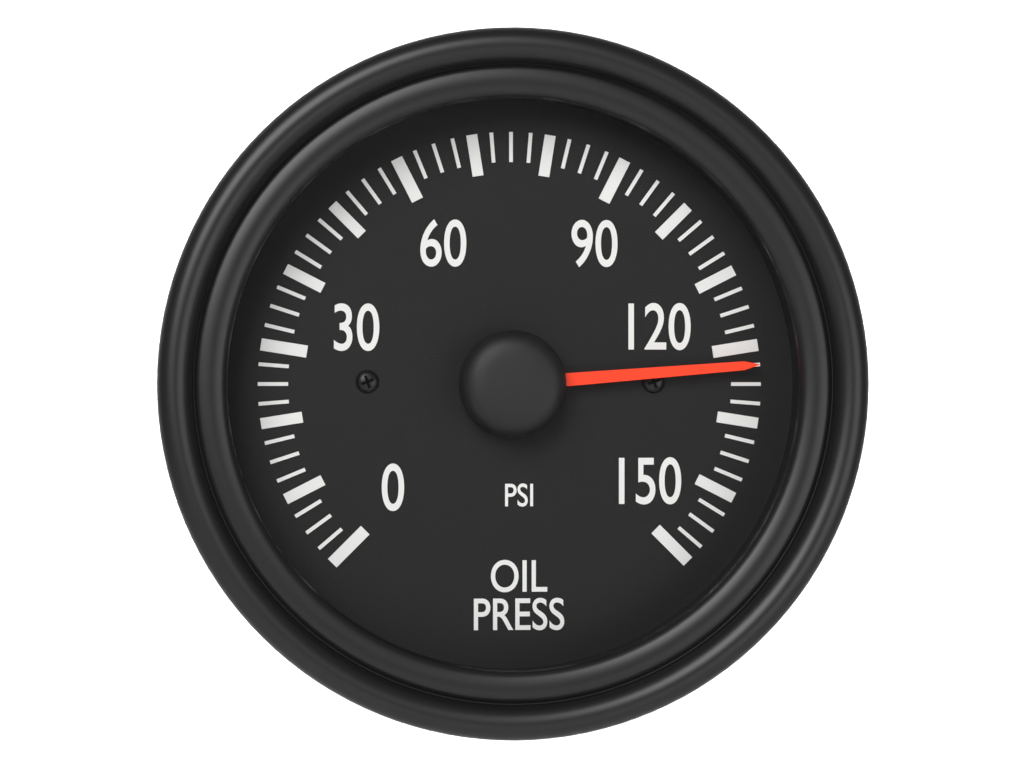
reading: 122.5 psi
